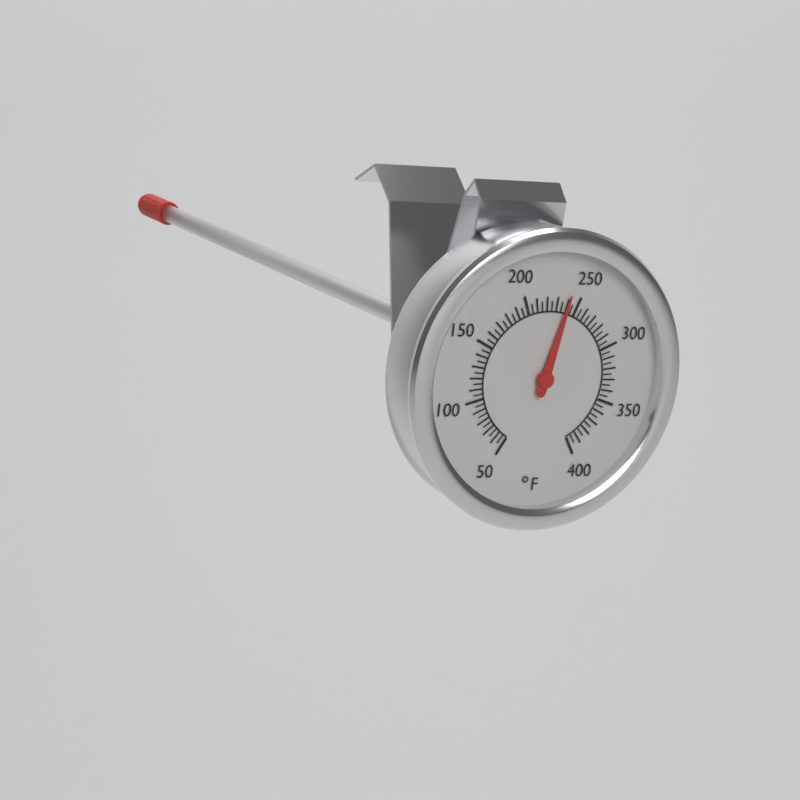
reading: 240 °F
